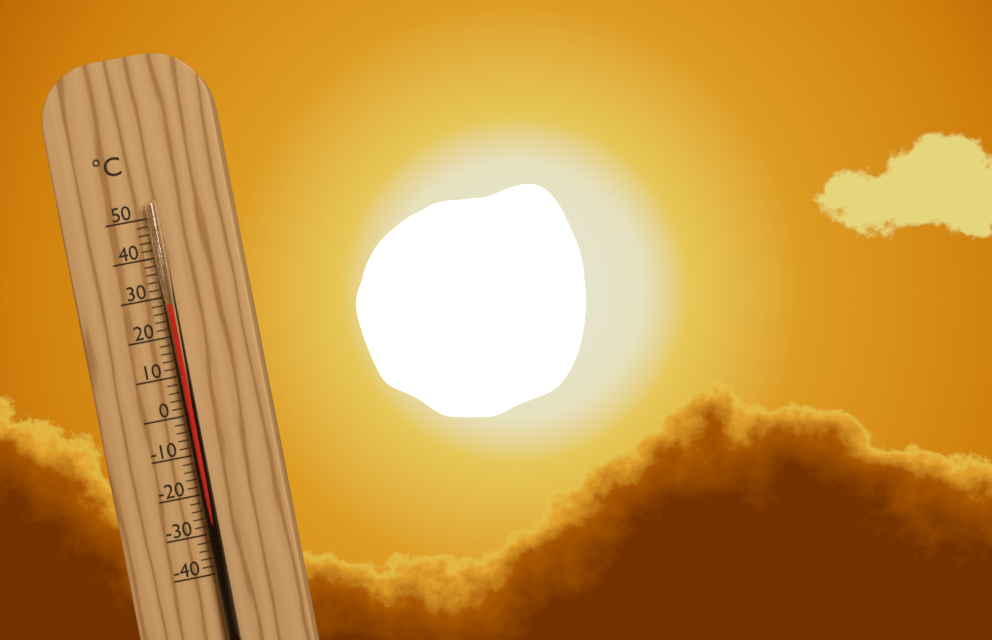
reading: 28 °C
